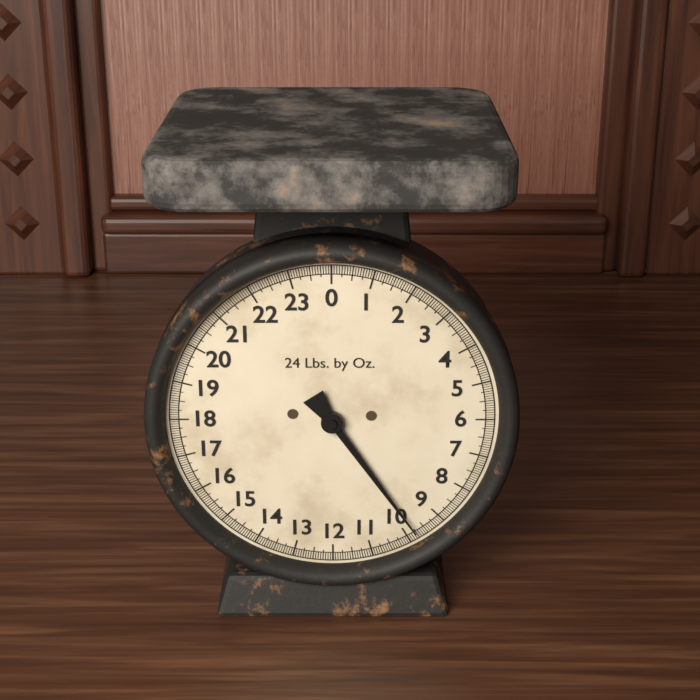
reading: 9.7500 lb
